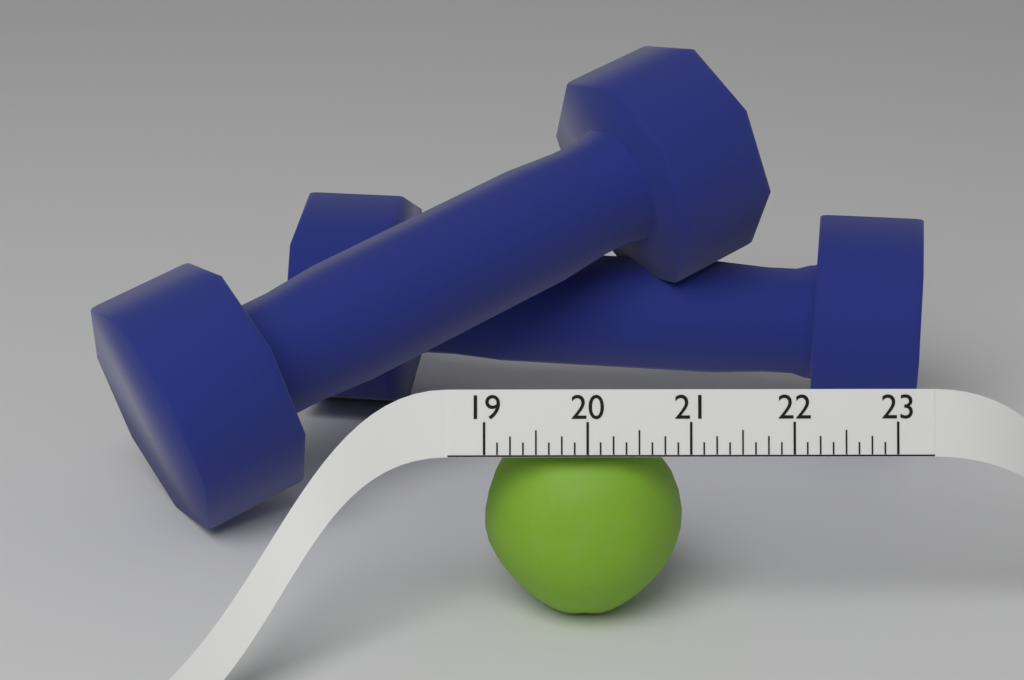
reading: 21.000 (no unit)
